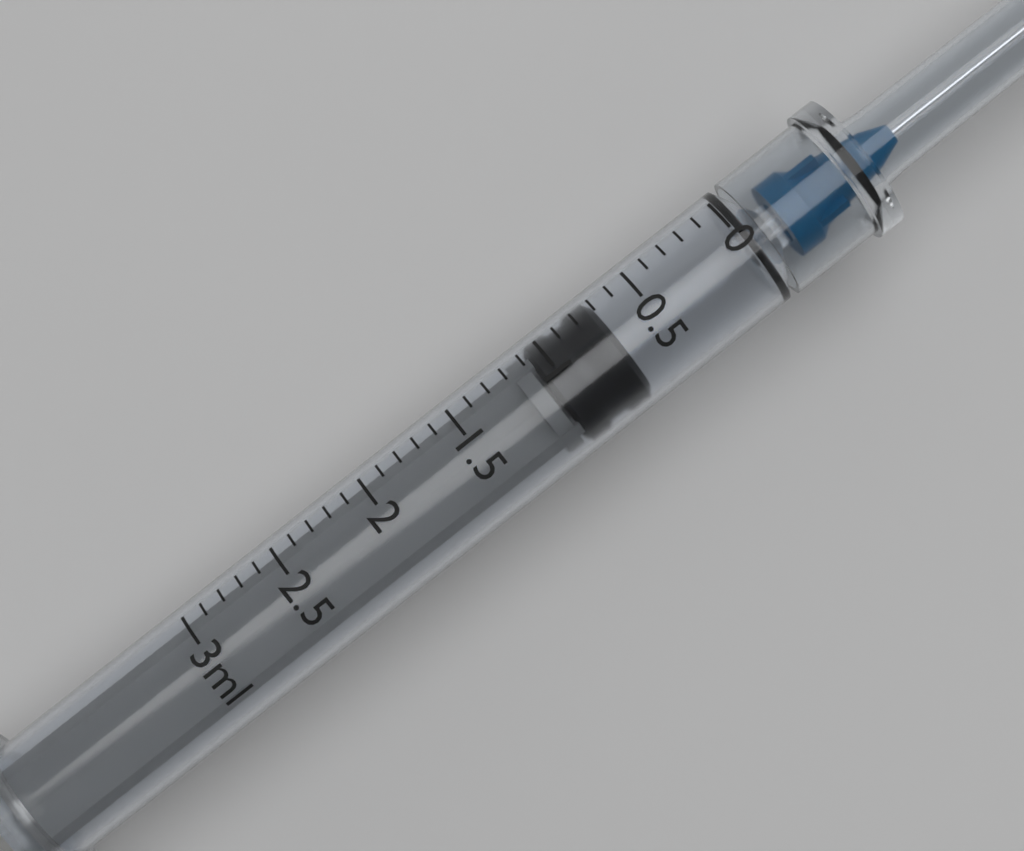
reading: 0.7 ml
